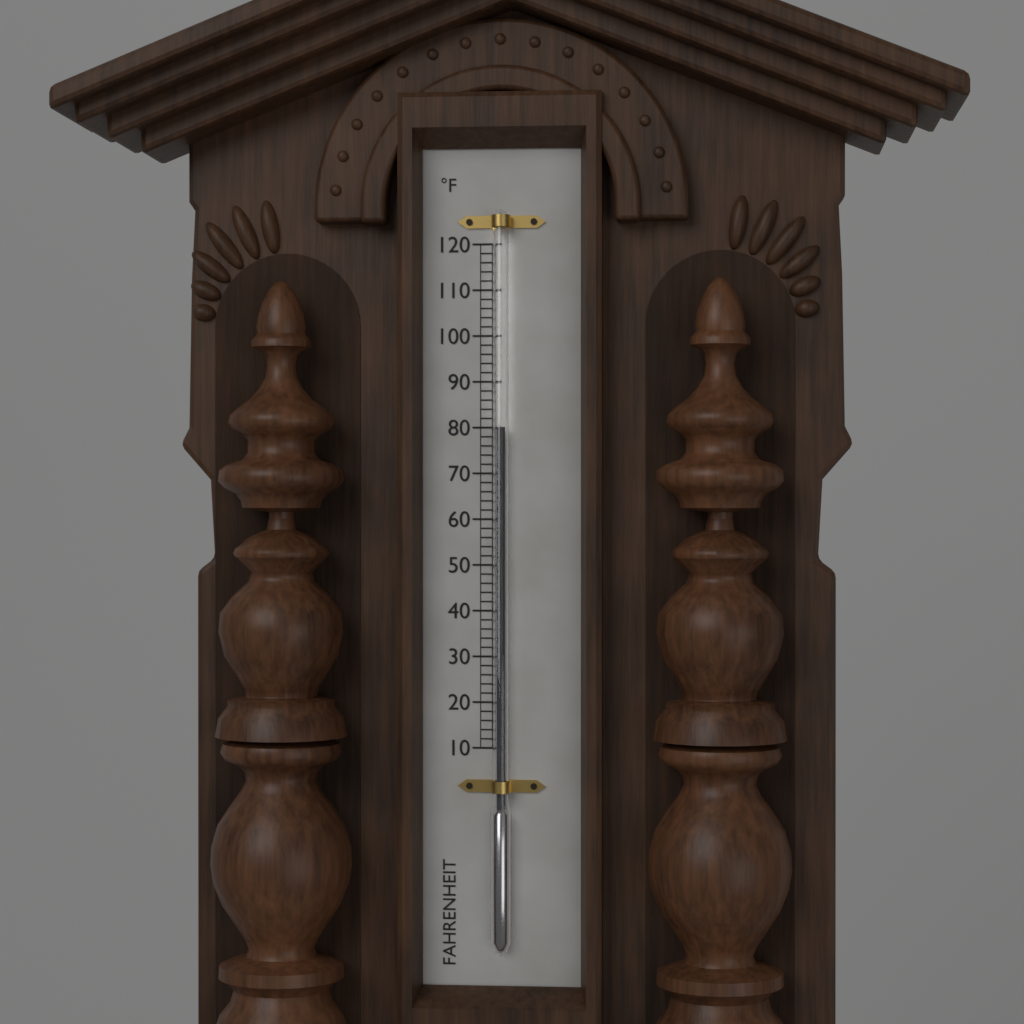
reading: 80 °F
